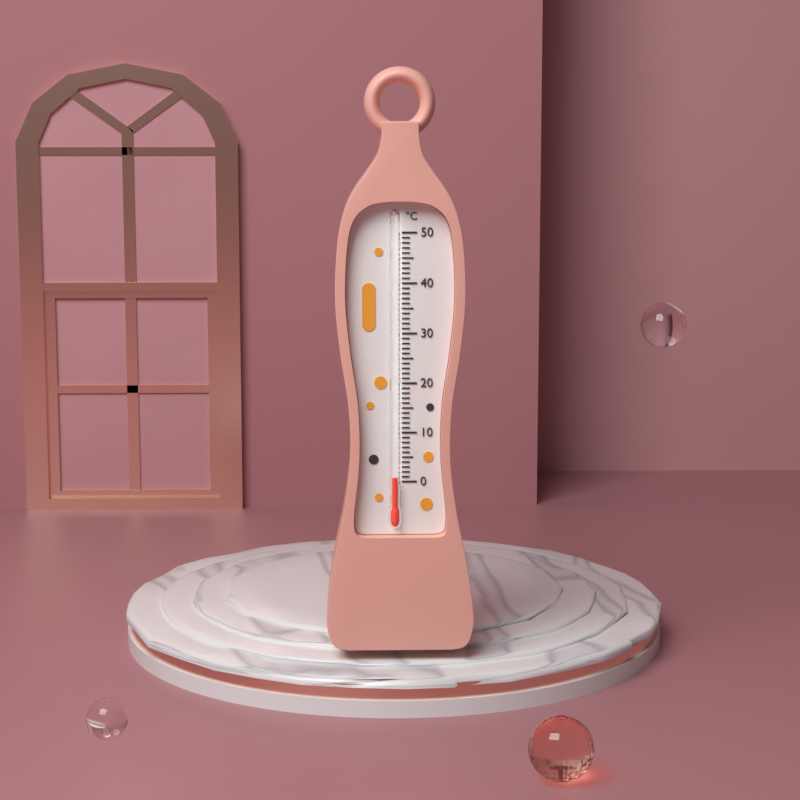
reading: 1 °C
